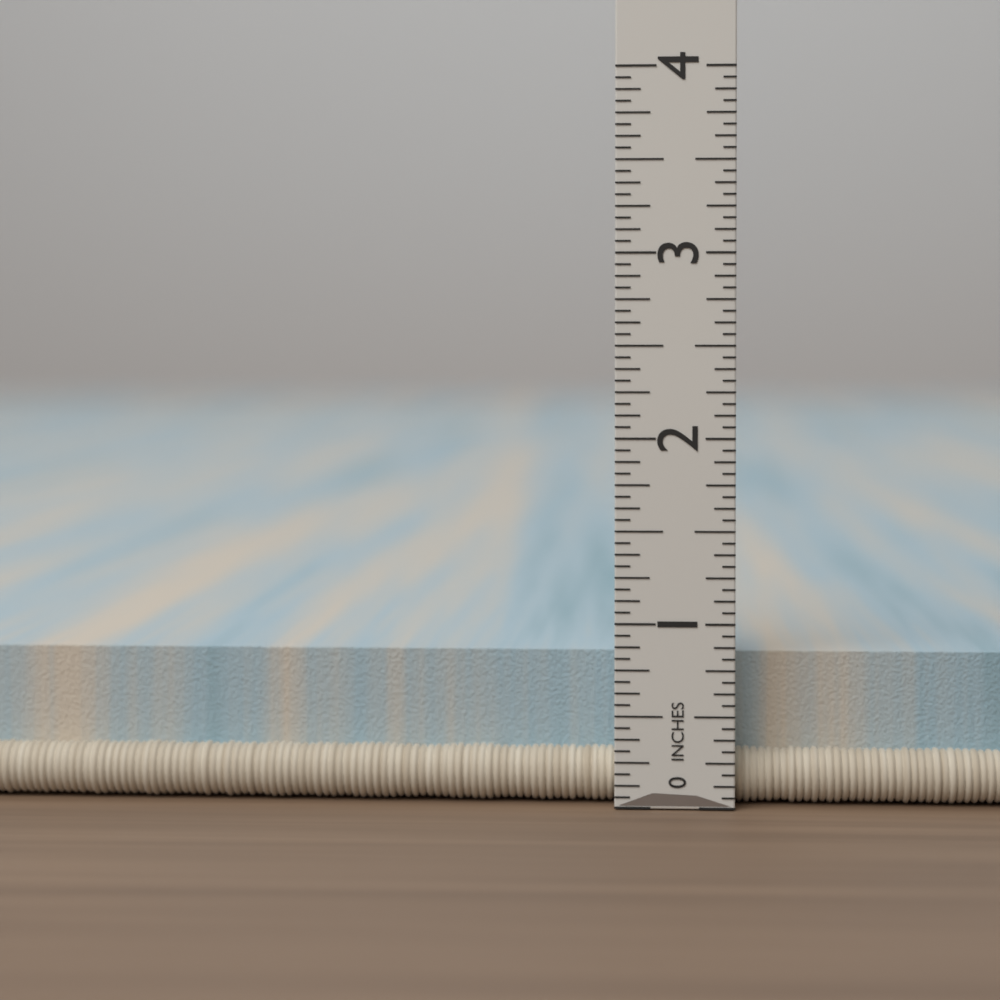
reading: 0.8125 in
